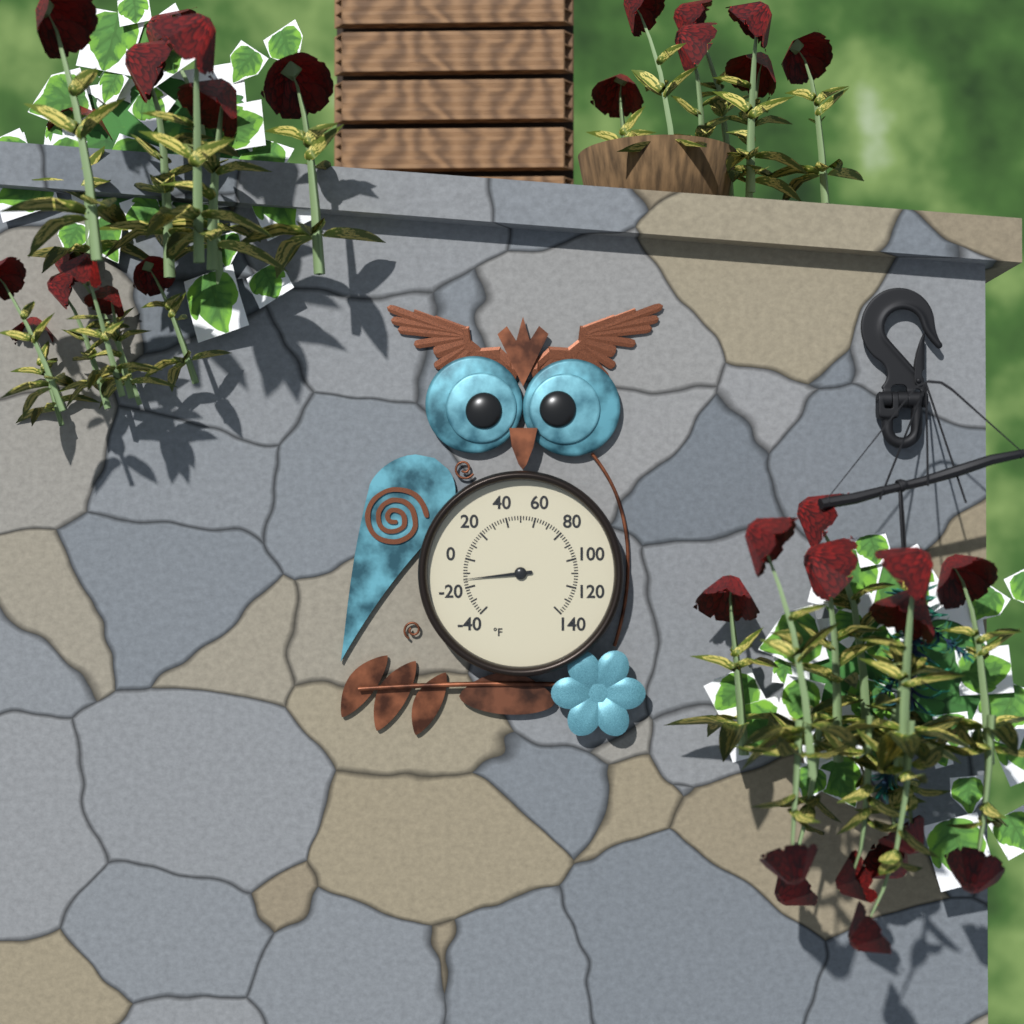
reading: -14 °F
